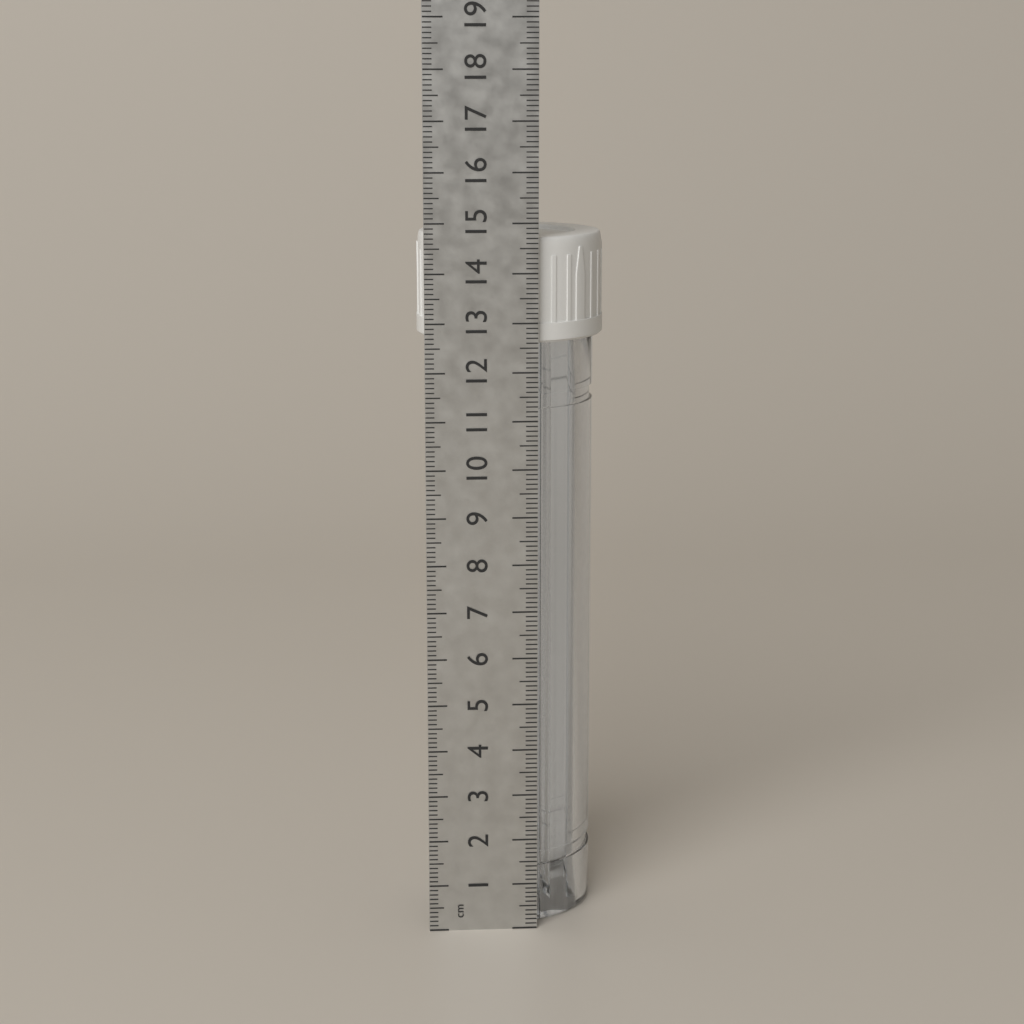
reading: 14.7 cm
